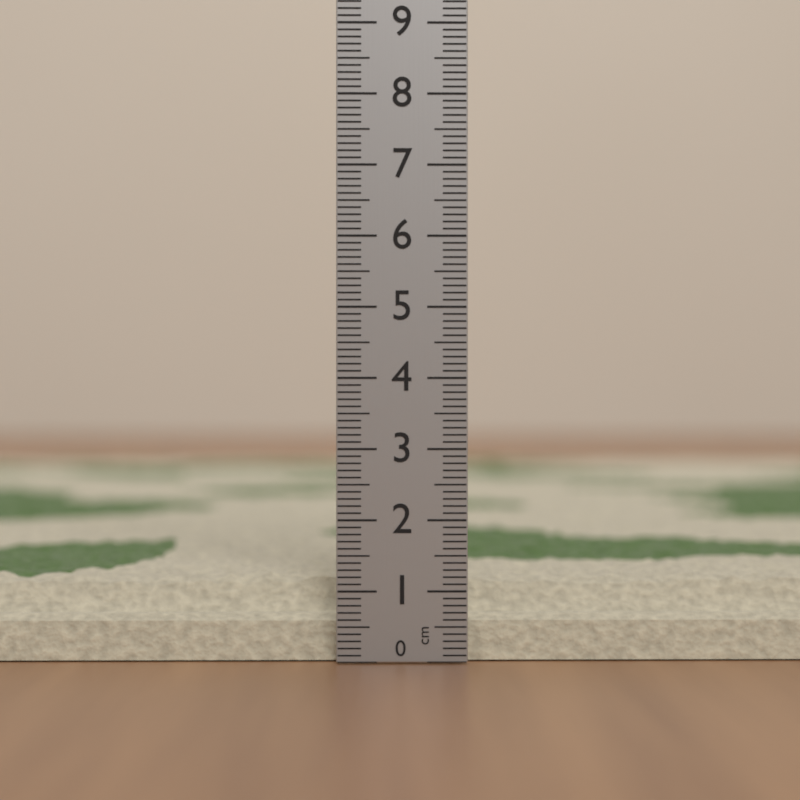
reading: 1.2 cm
